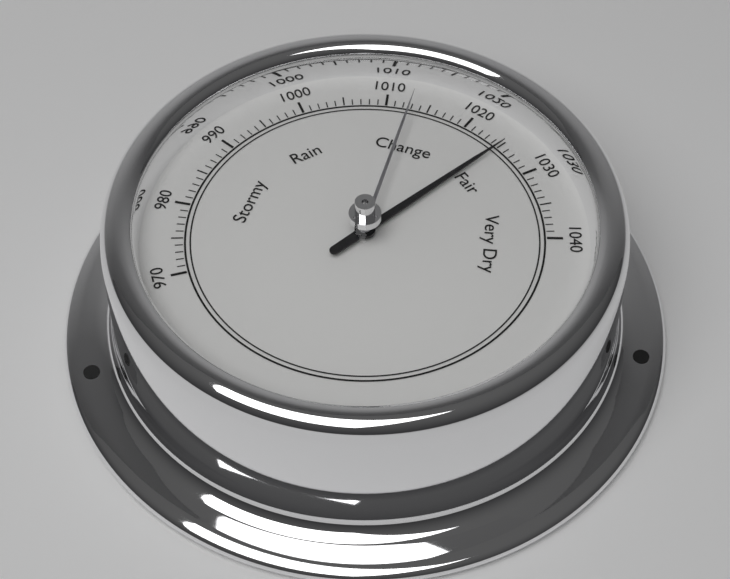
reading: 1025 (no unit)
